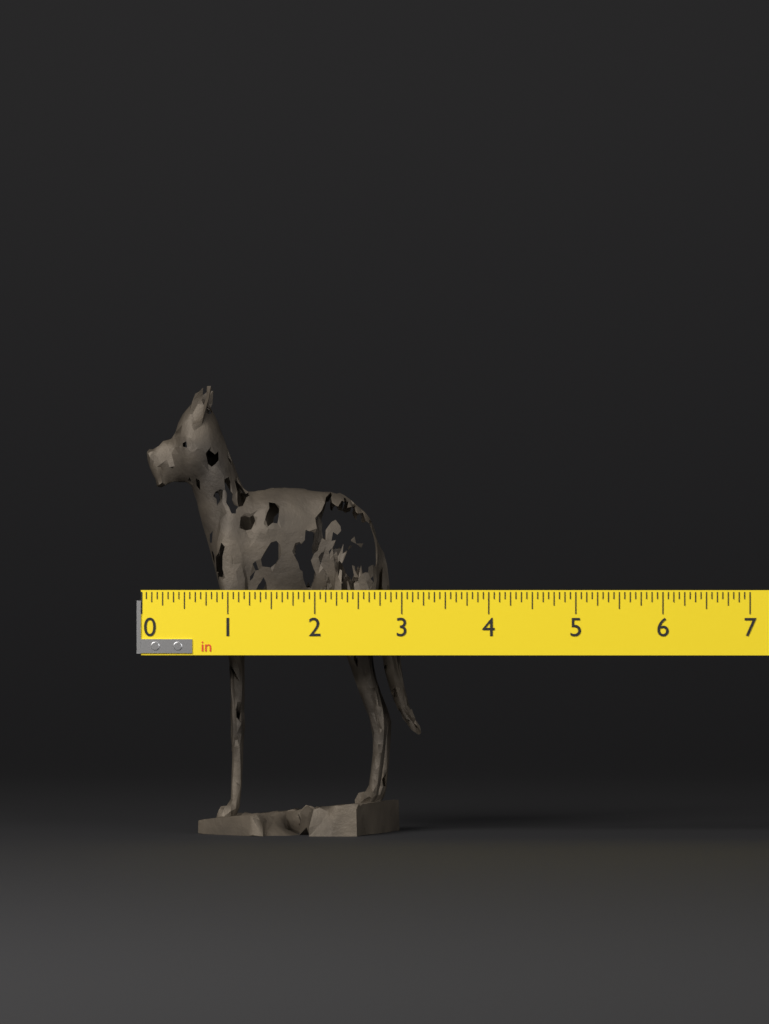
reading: 3.1875 in
